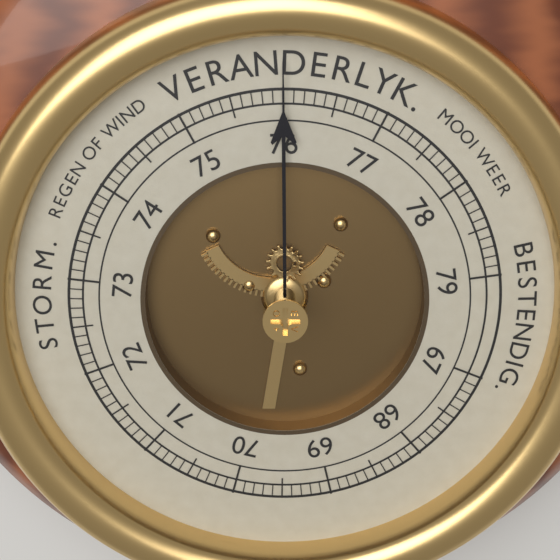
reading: 76.0 (no unit)
